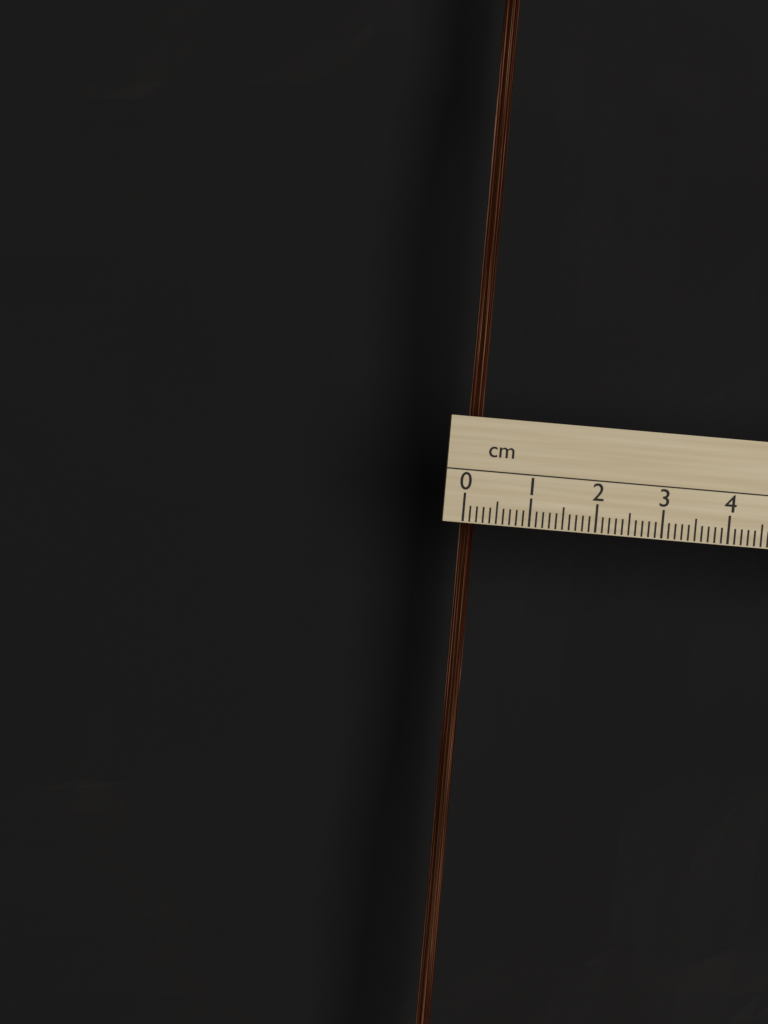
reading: 0.3 cm
